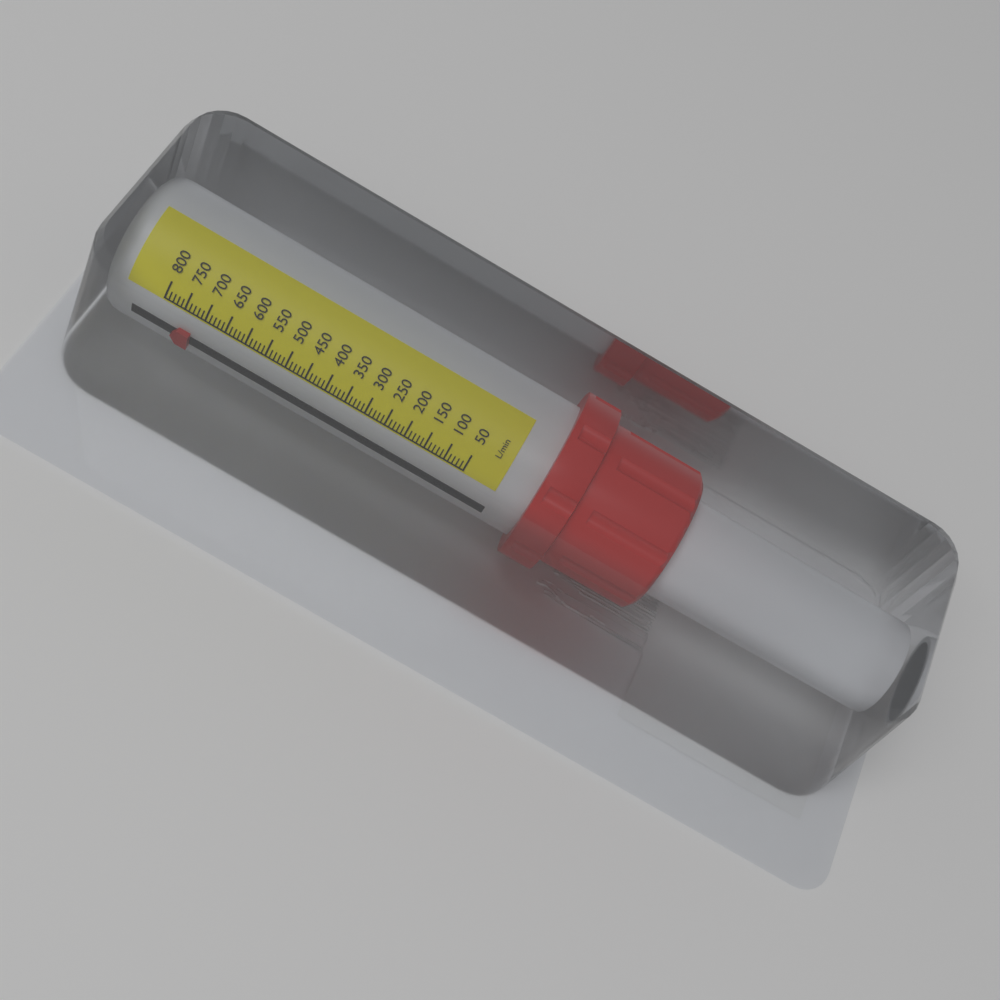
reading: 720 L/min
